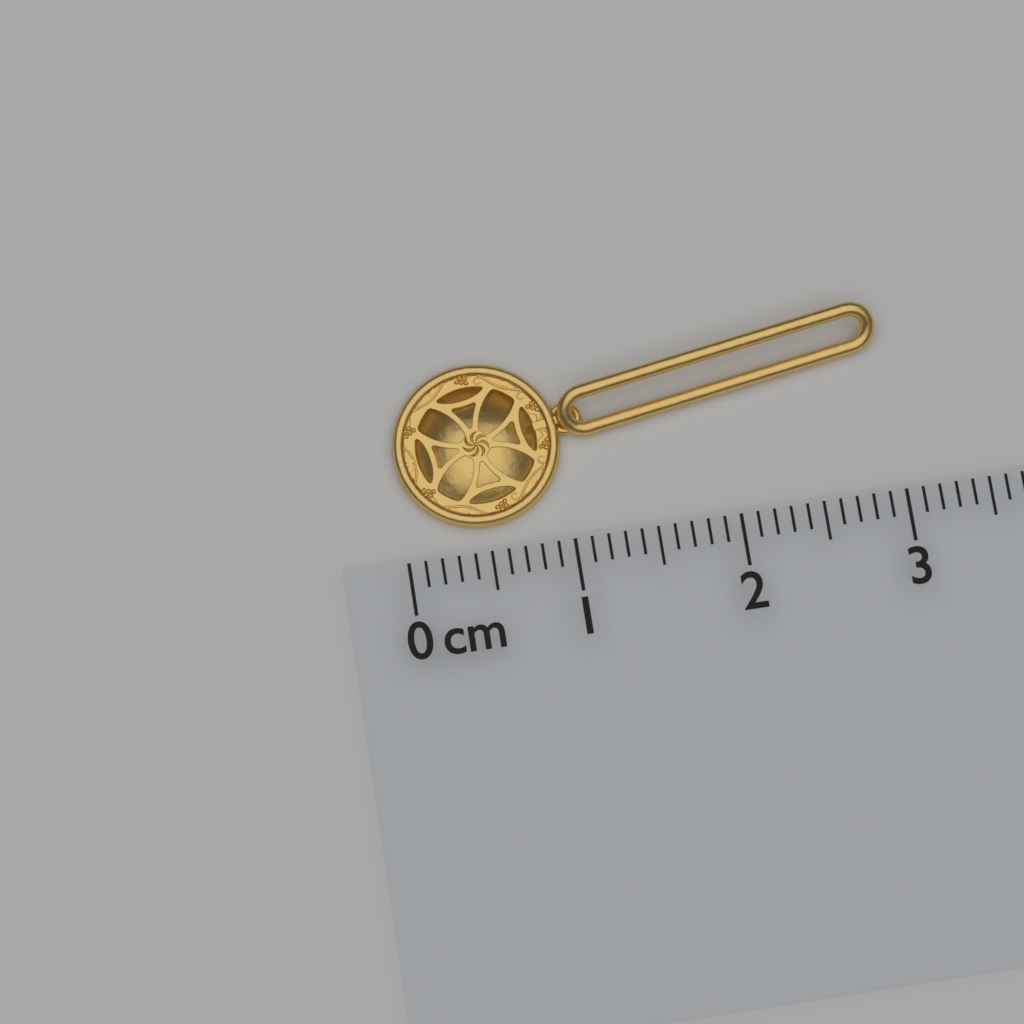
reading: 3.0 cm
